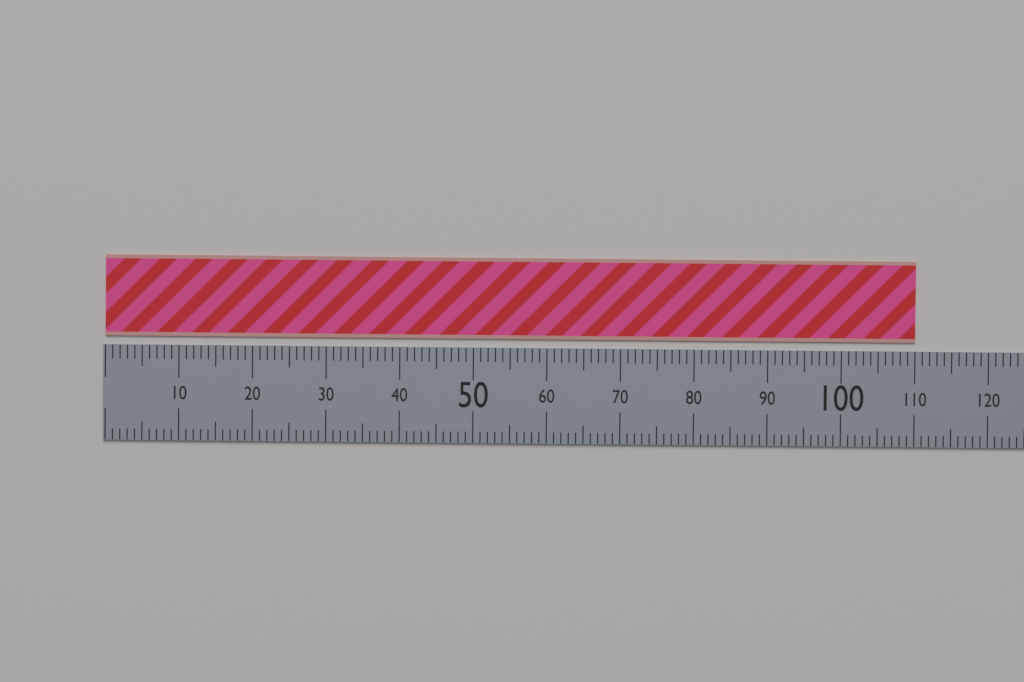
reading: 110 (no unit)
